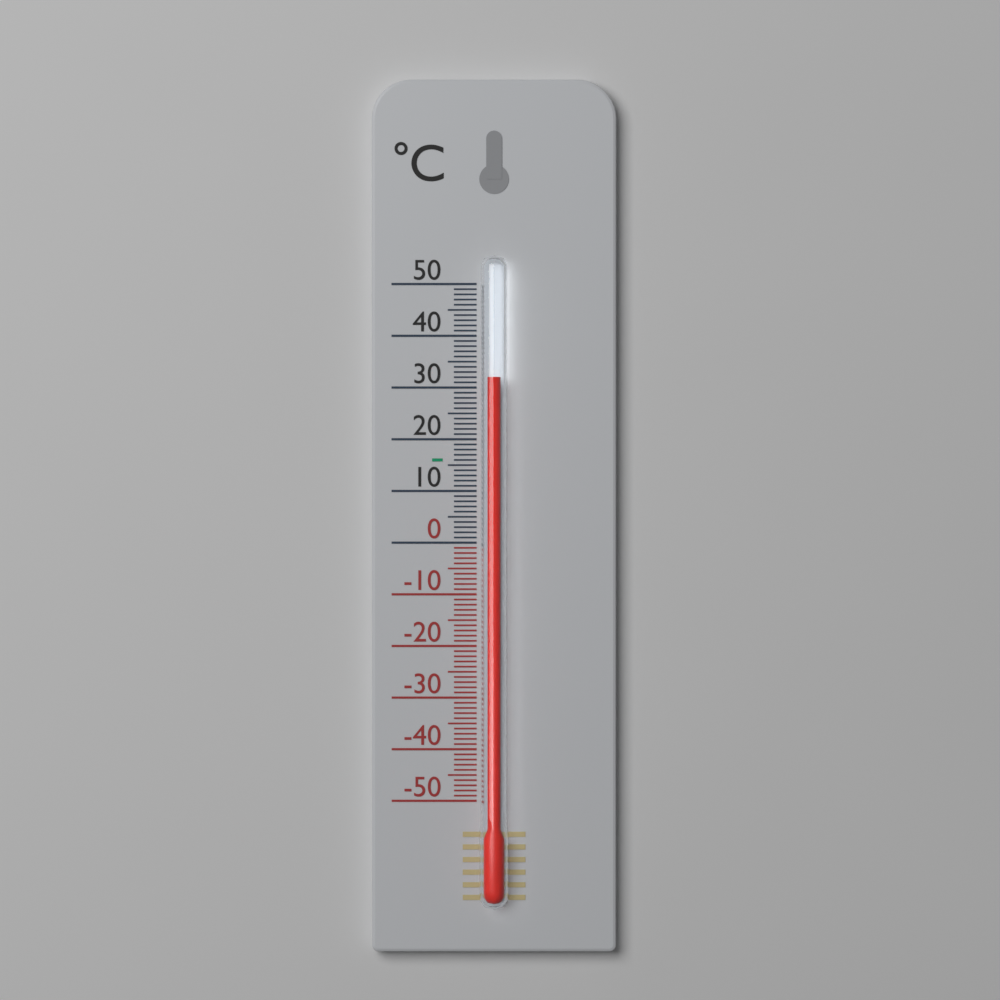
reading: 32 °C
